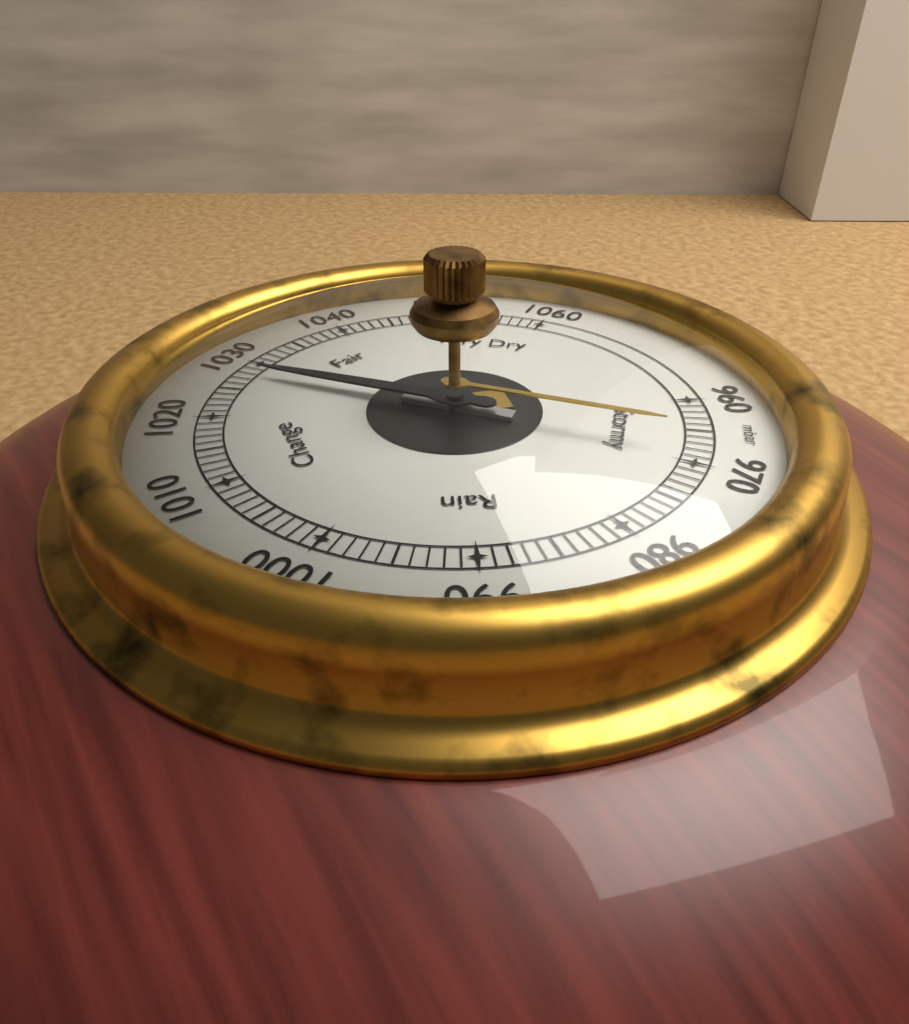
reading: 1028 mbar
